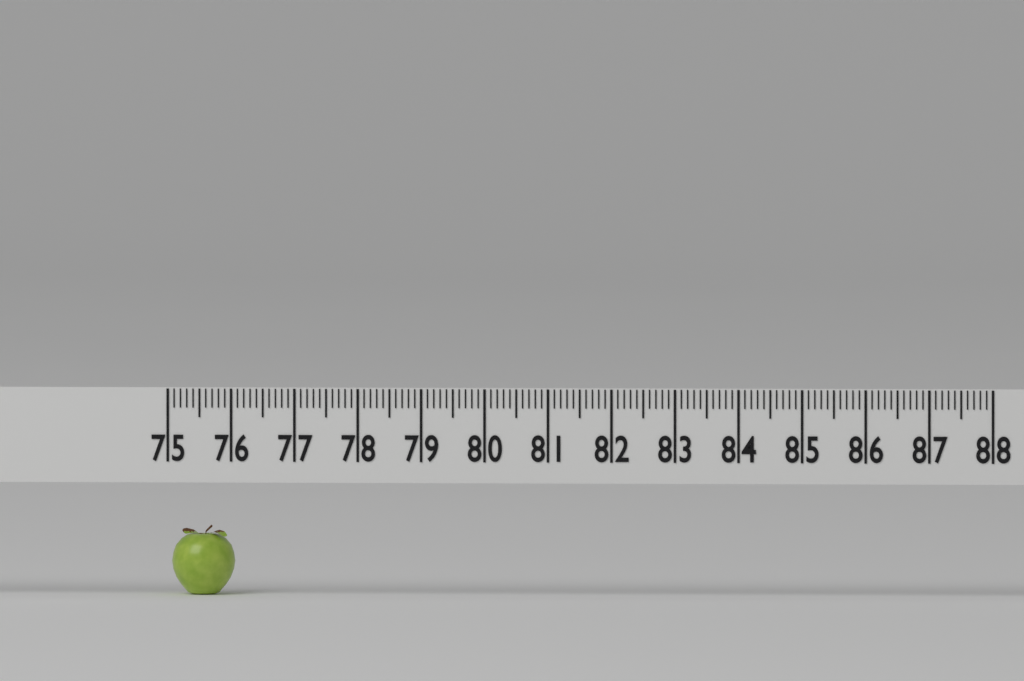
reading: 76.0 (no unit)
